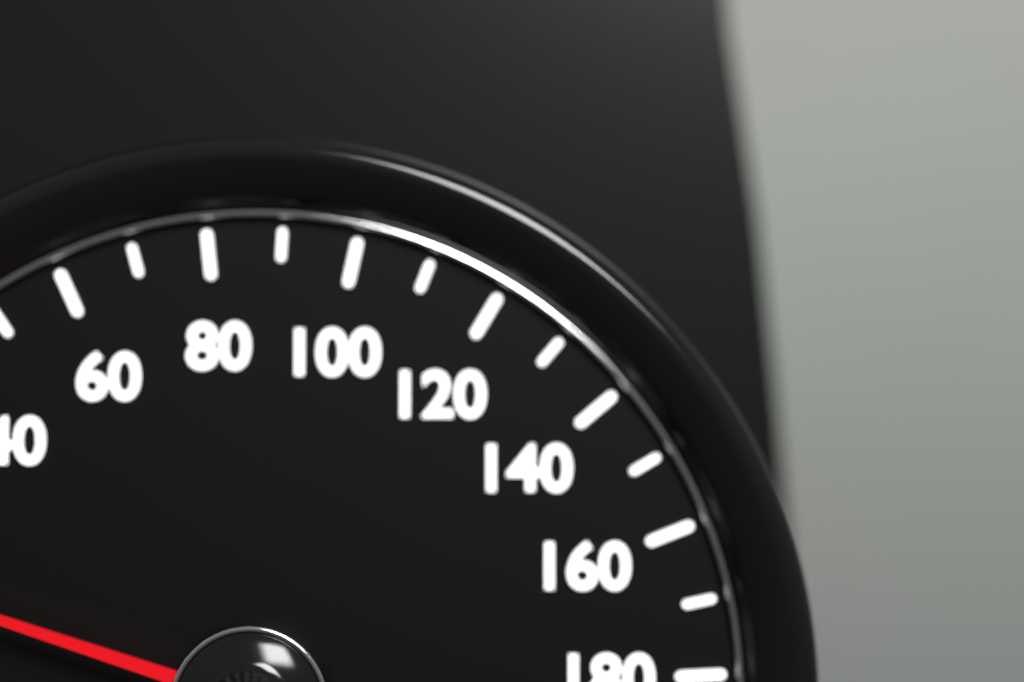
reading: 10 km/h
